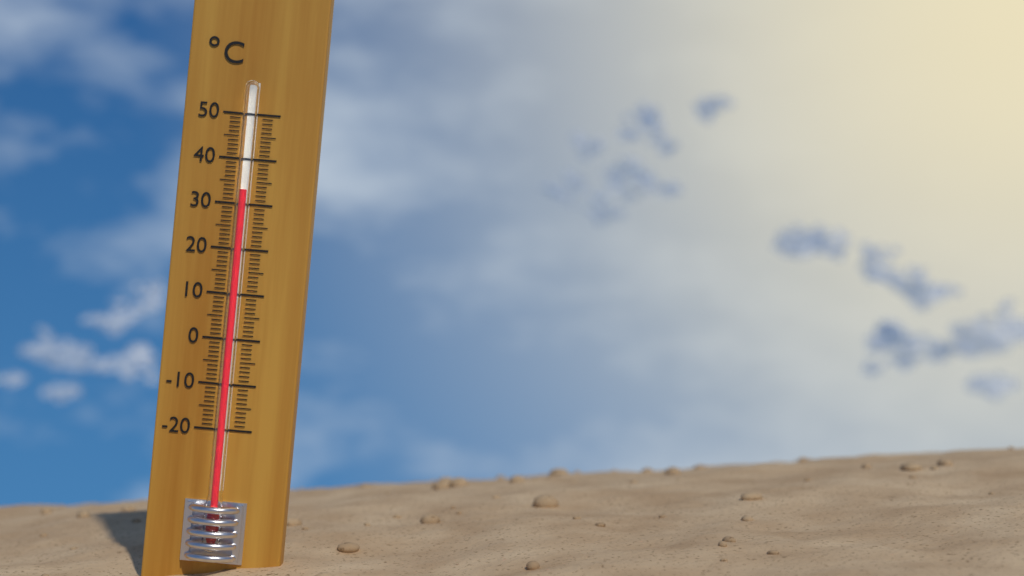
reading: 33 °C
